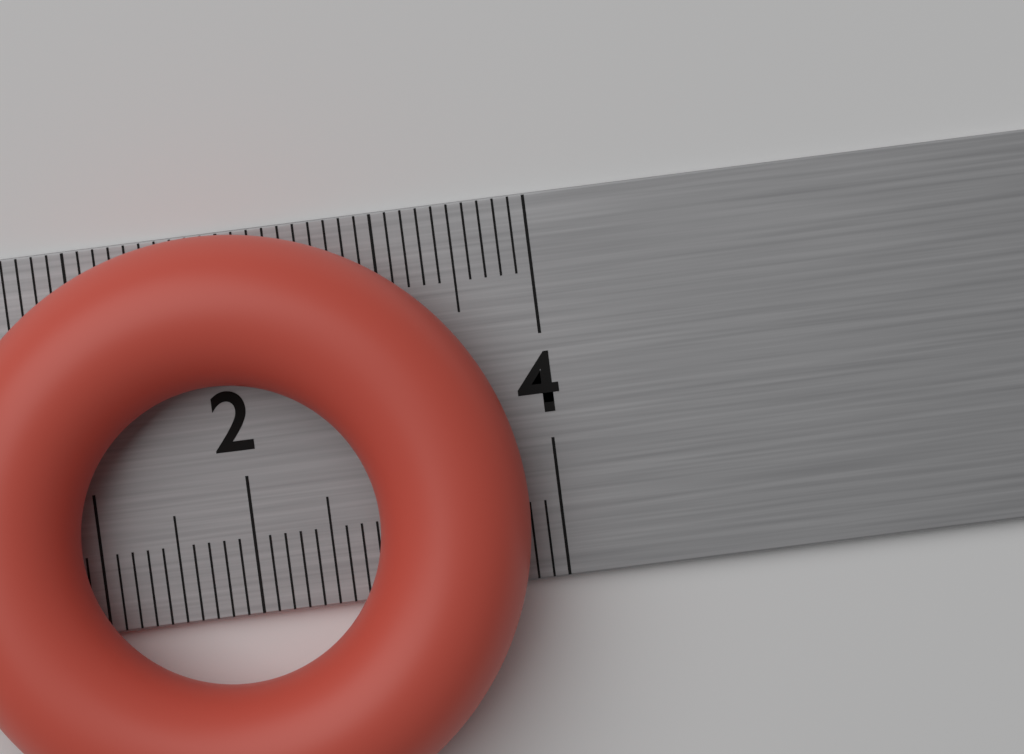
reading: 3.8 cm
